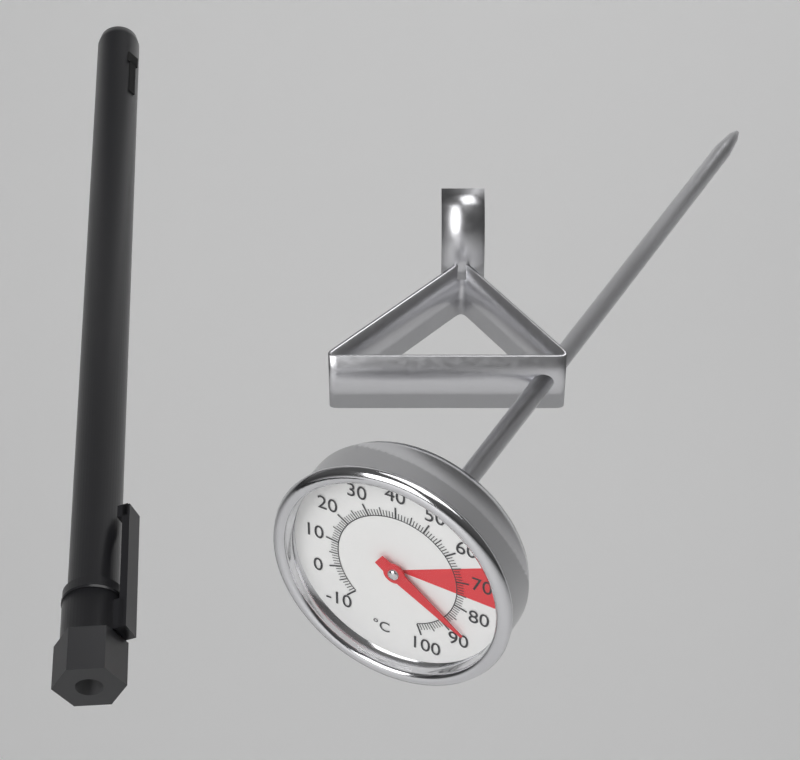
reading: 87 °C
